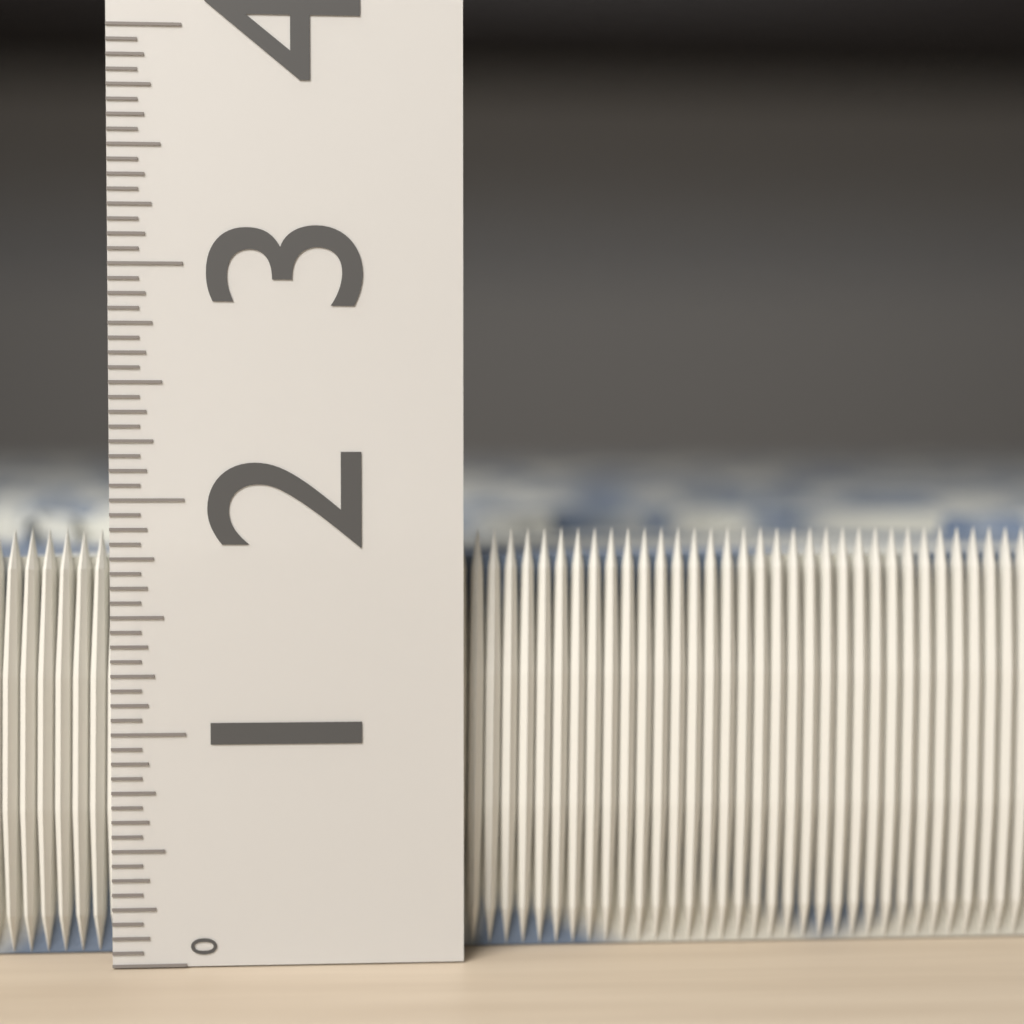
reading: 1.8750 (no unit)
